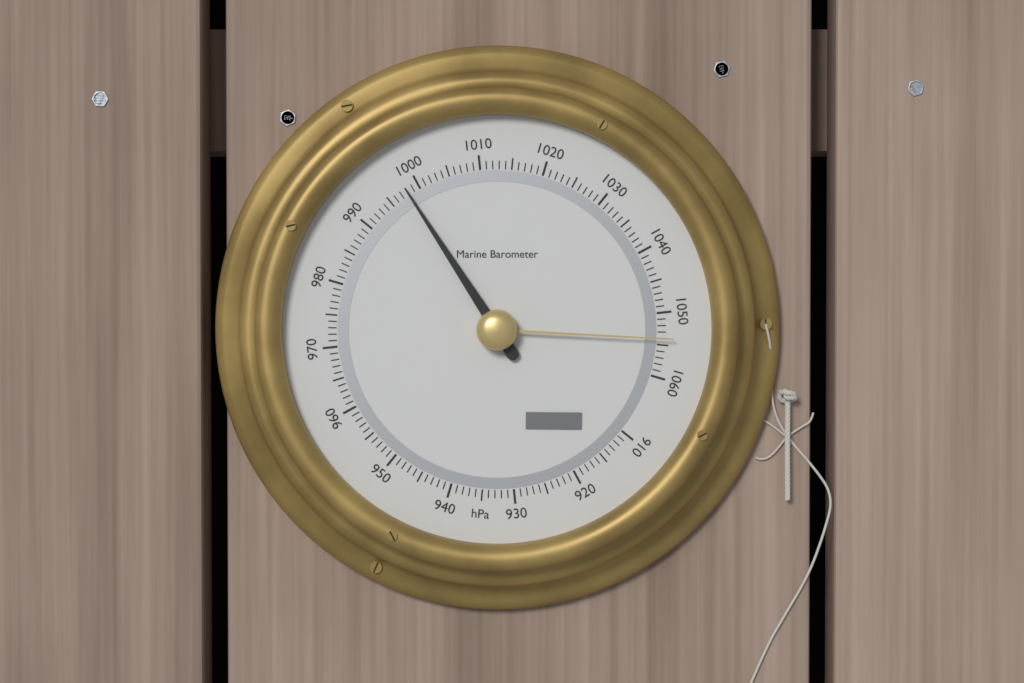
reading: 998 hPa
